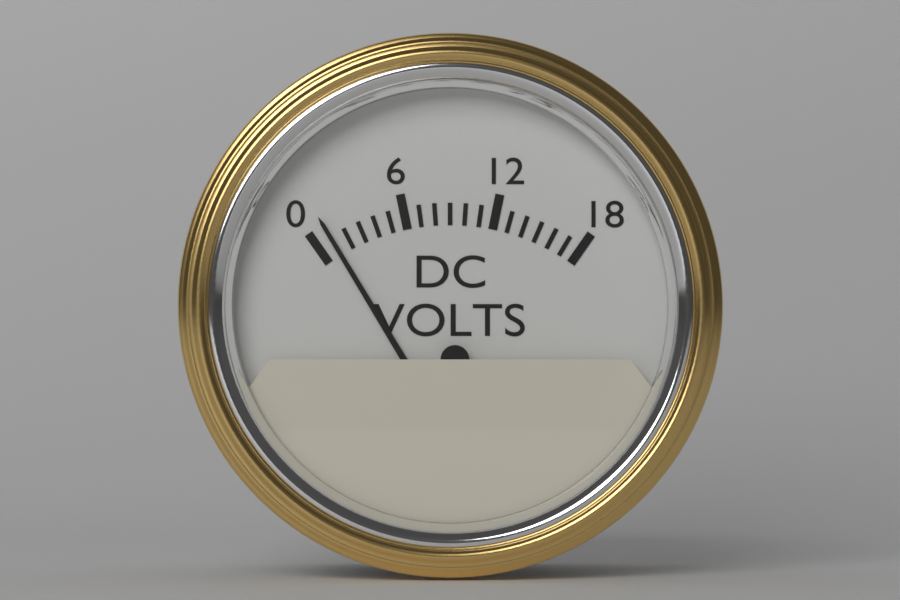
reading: 1 V
